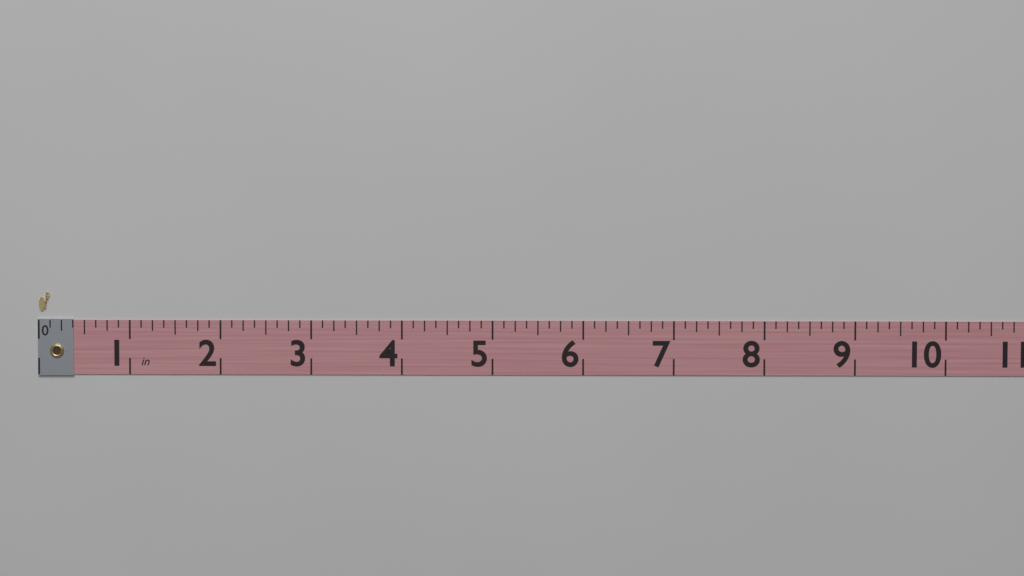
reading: 0.125 in
